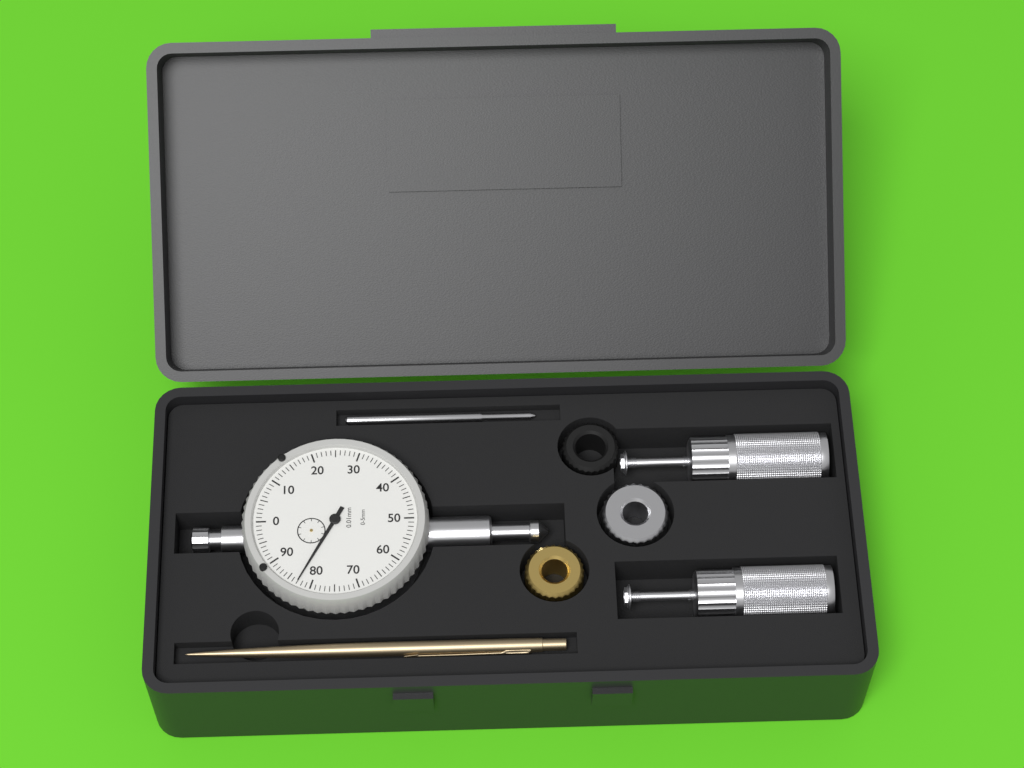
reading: 0.83 mm
